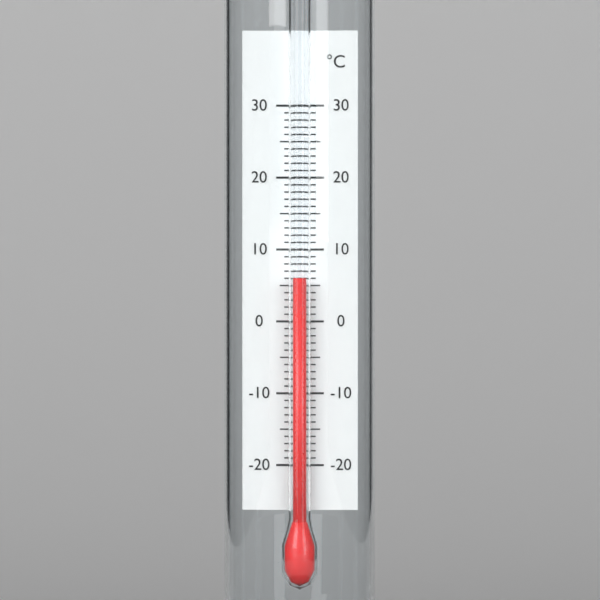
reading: 6 °C
